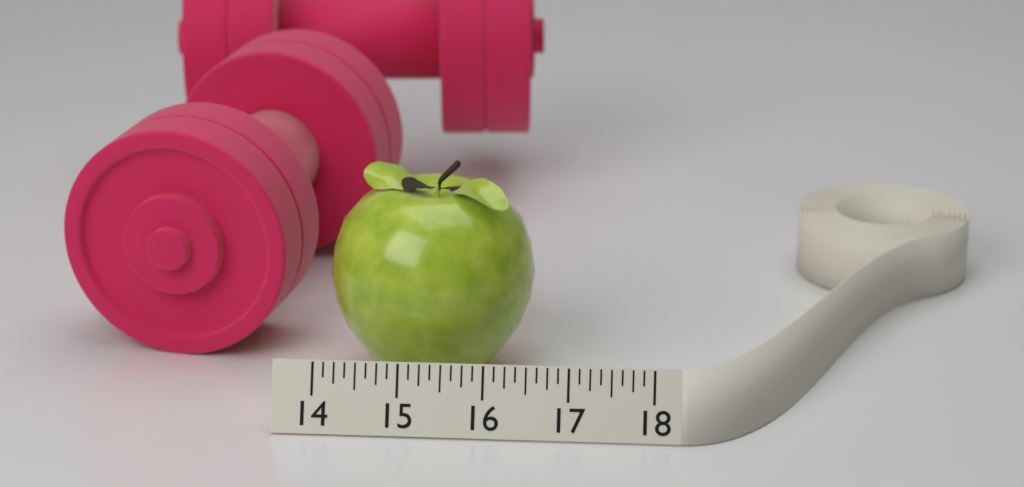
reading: 16.500 (no unit)
